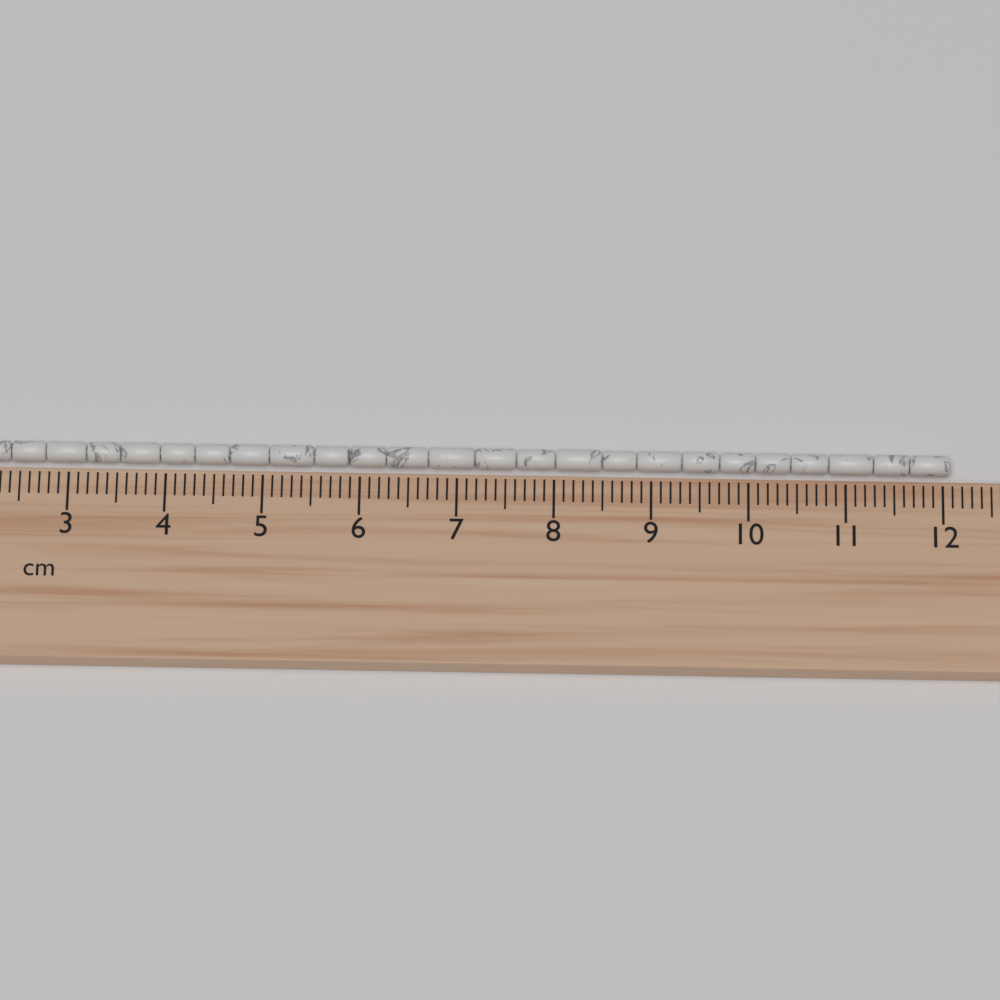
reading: 12.1 cm
